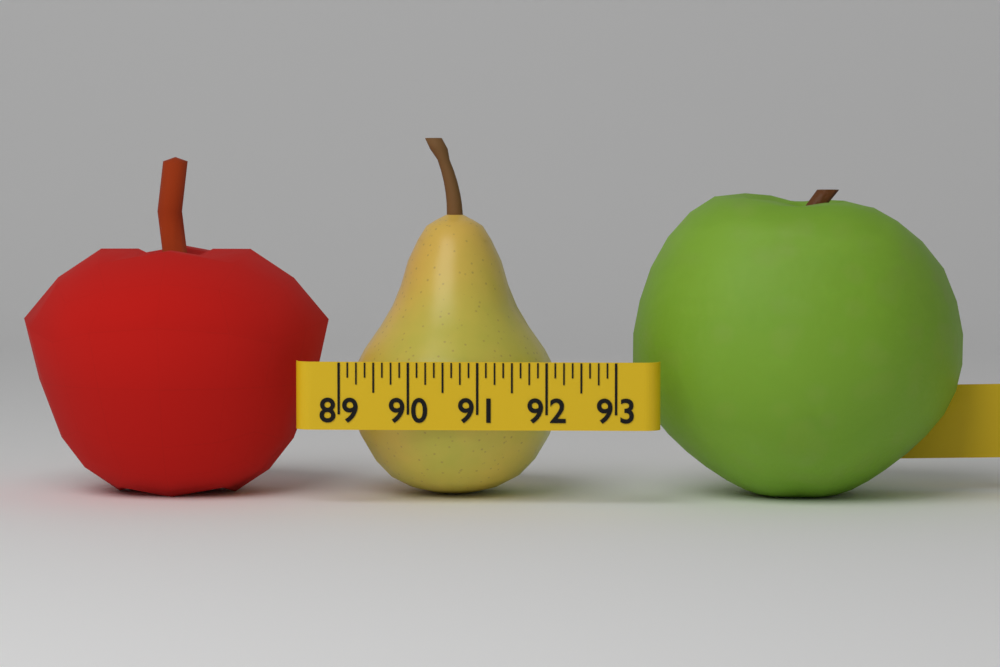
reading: 92.125 (no unit)
